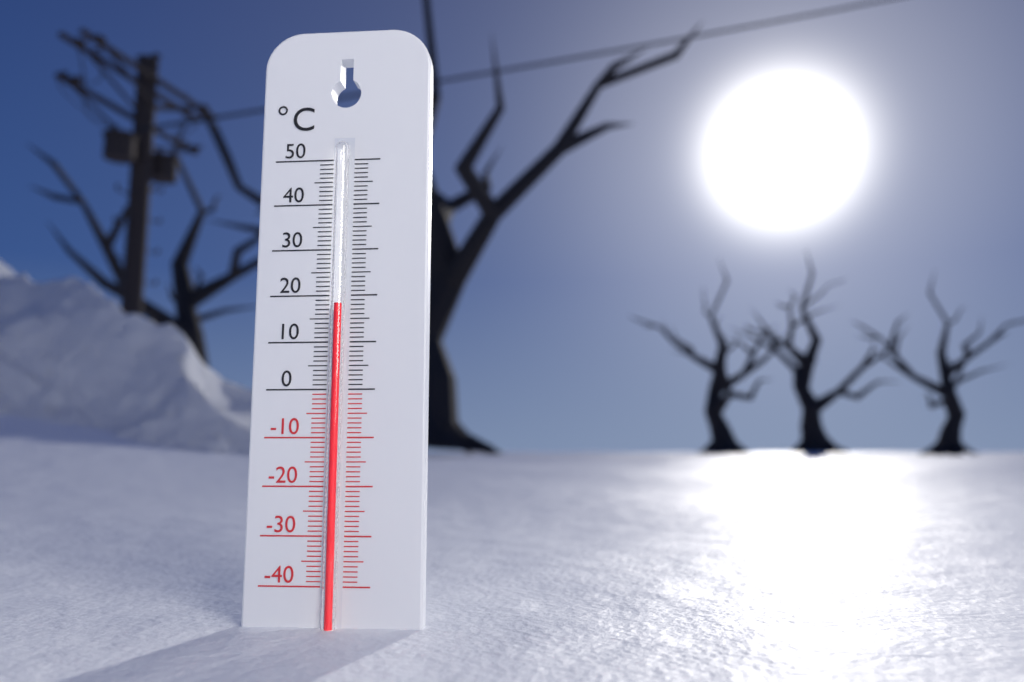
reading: 18 °C
